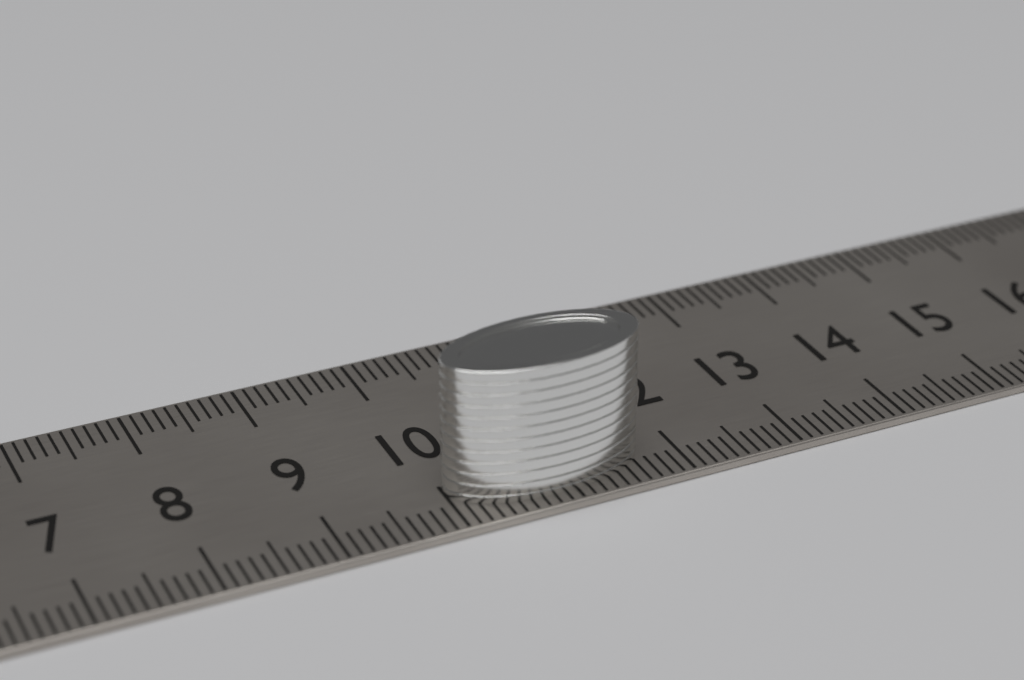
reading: 11.7 cm
